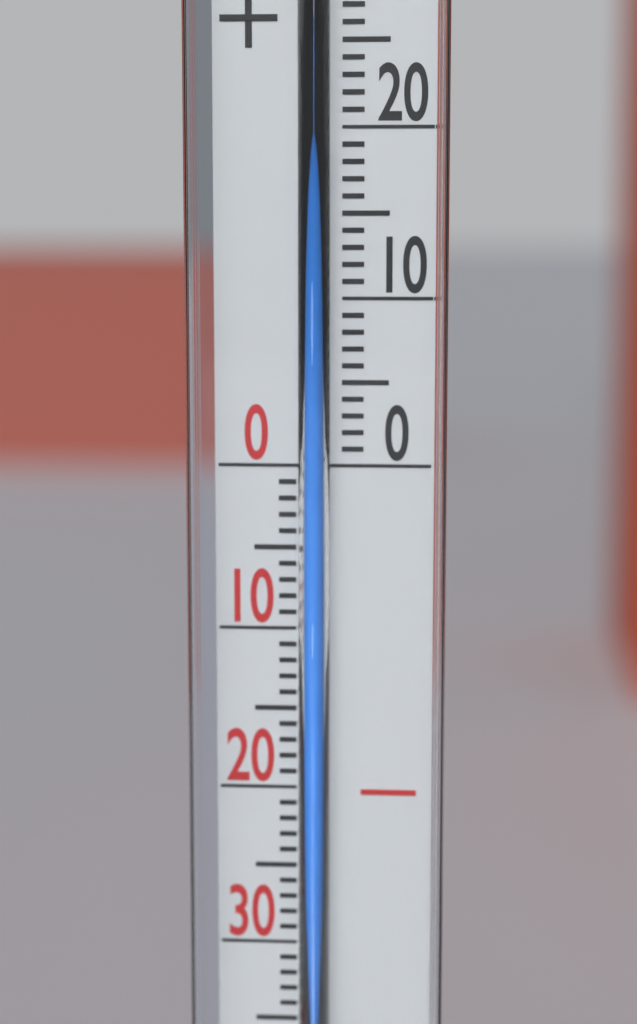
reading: 19 °C
